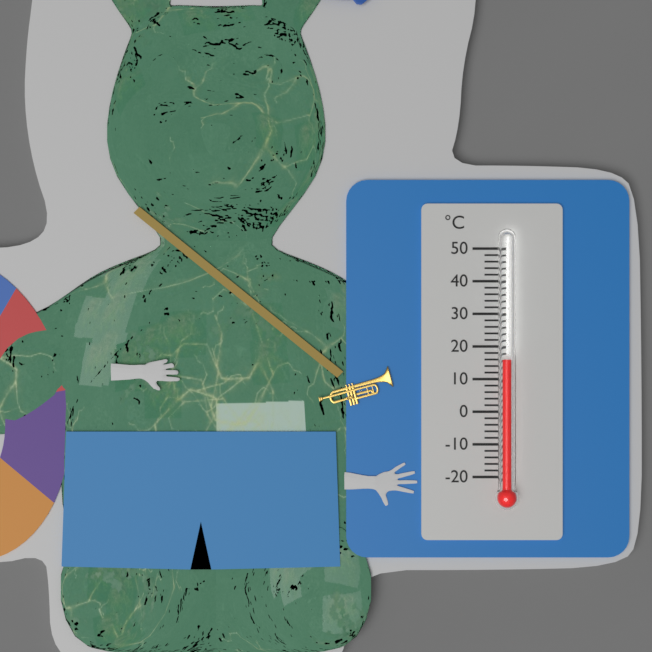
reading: 16 °C
